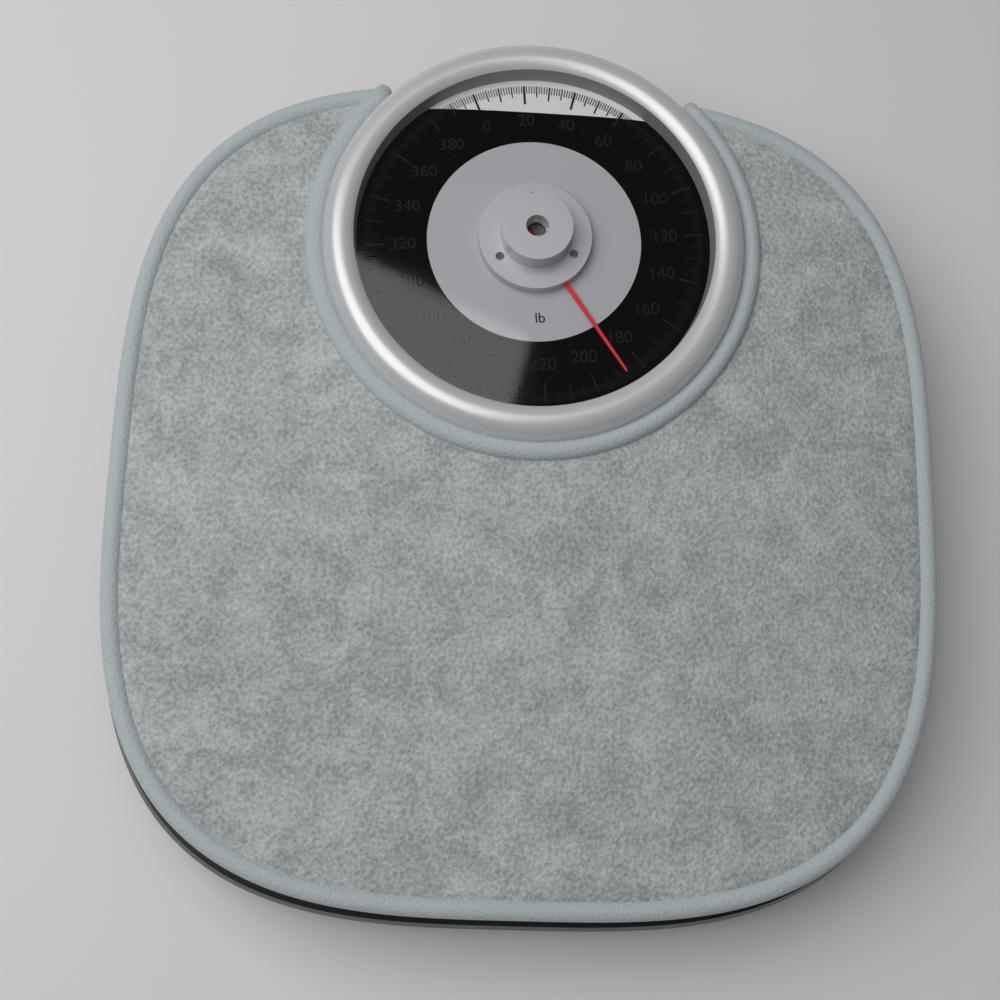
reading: 187 lb
